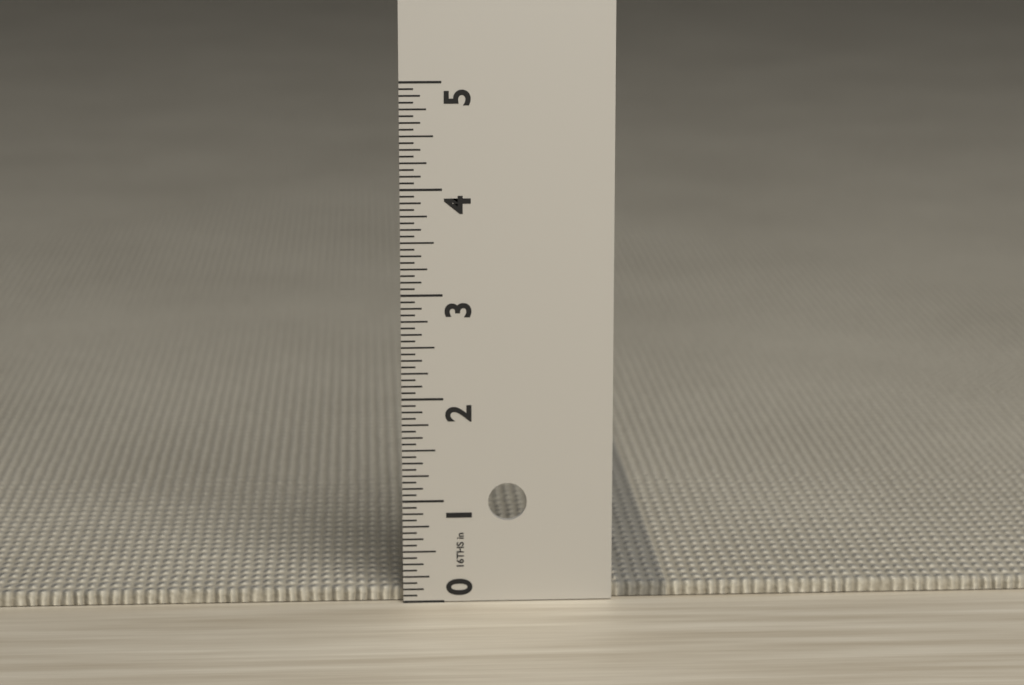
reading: 0.1250 in
